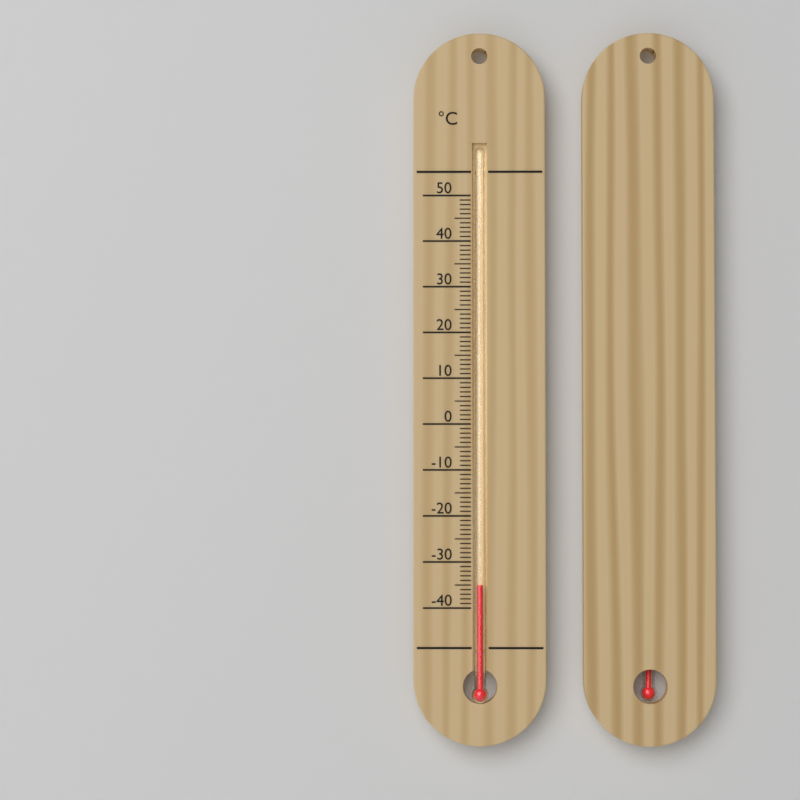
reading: -35 °C
